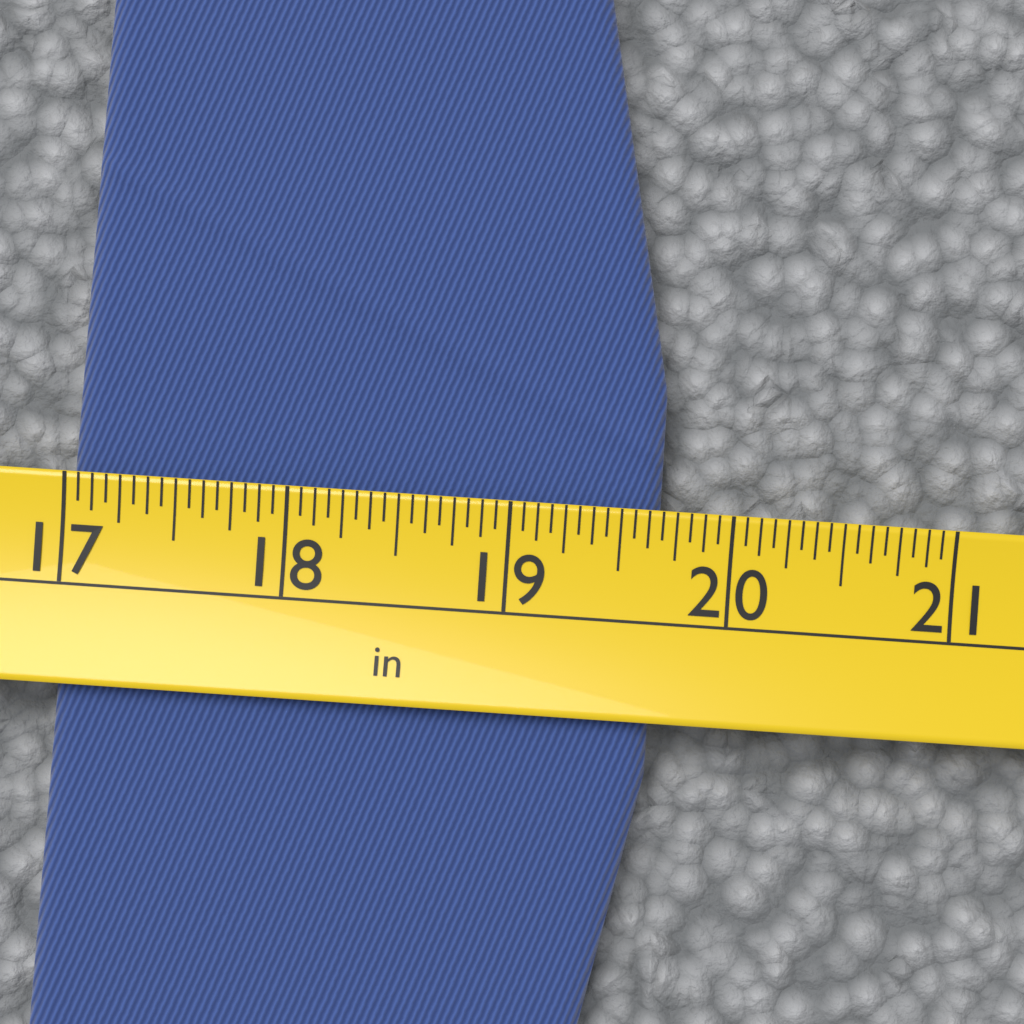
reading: 19.6875 in
